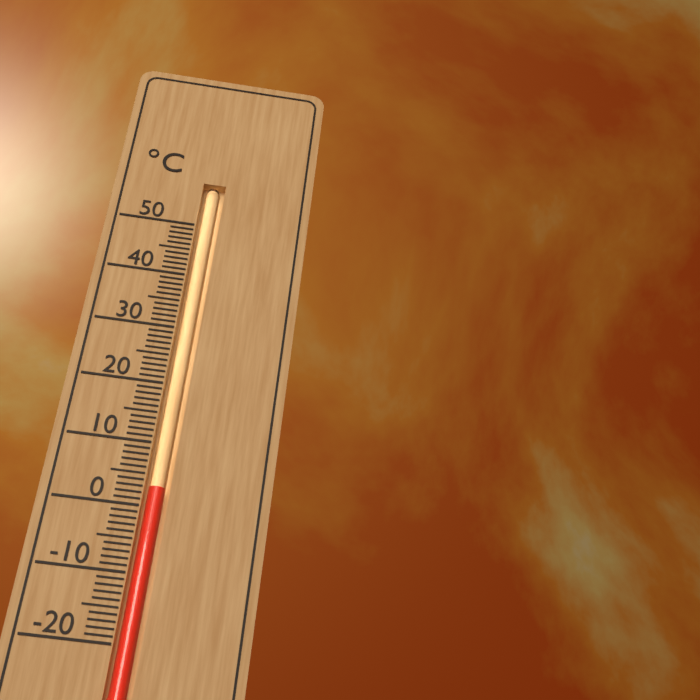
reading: 3 °C
